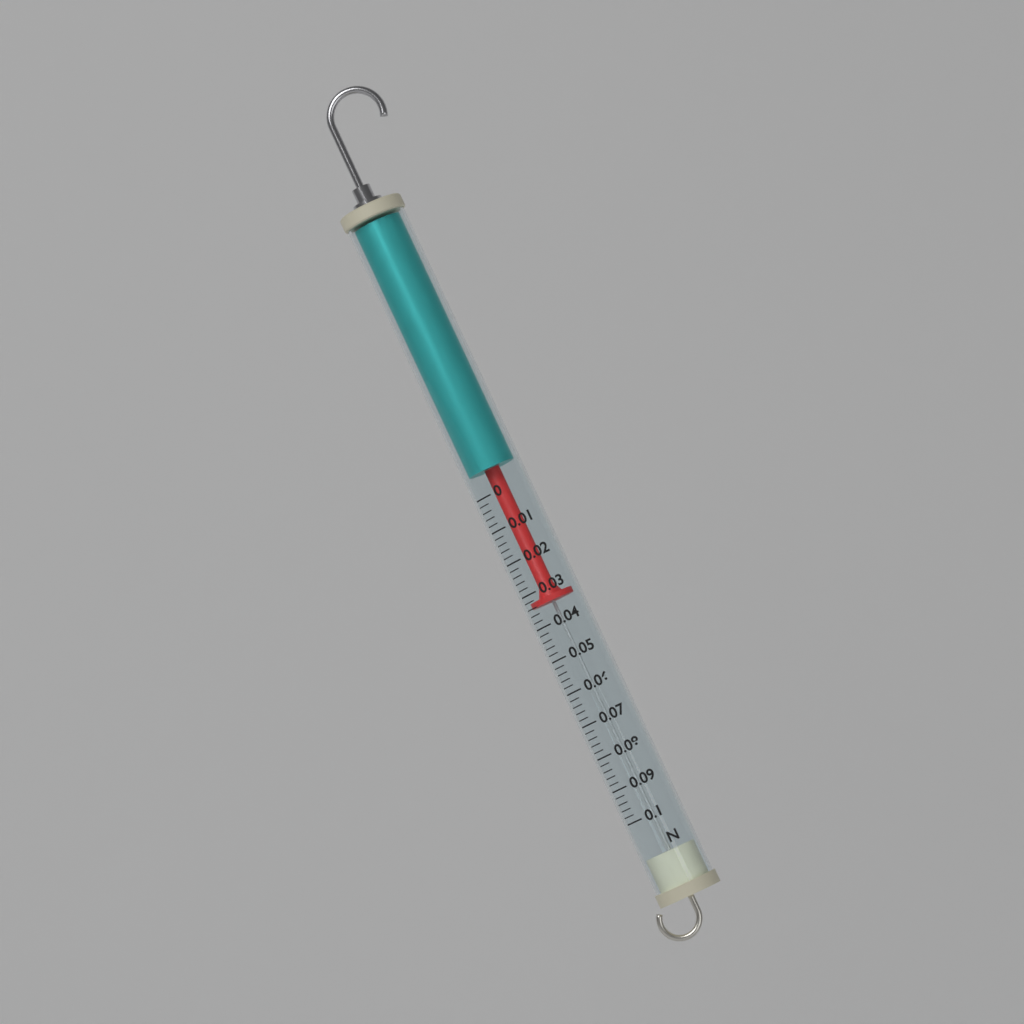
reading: 0.034 N
